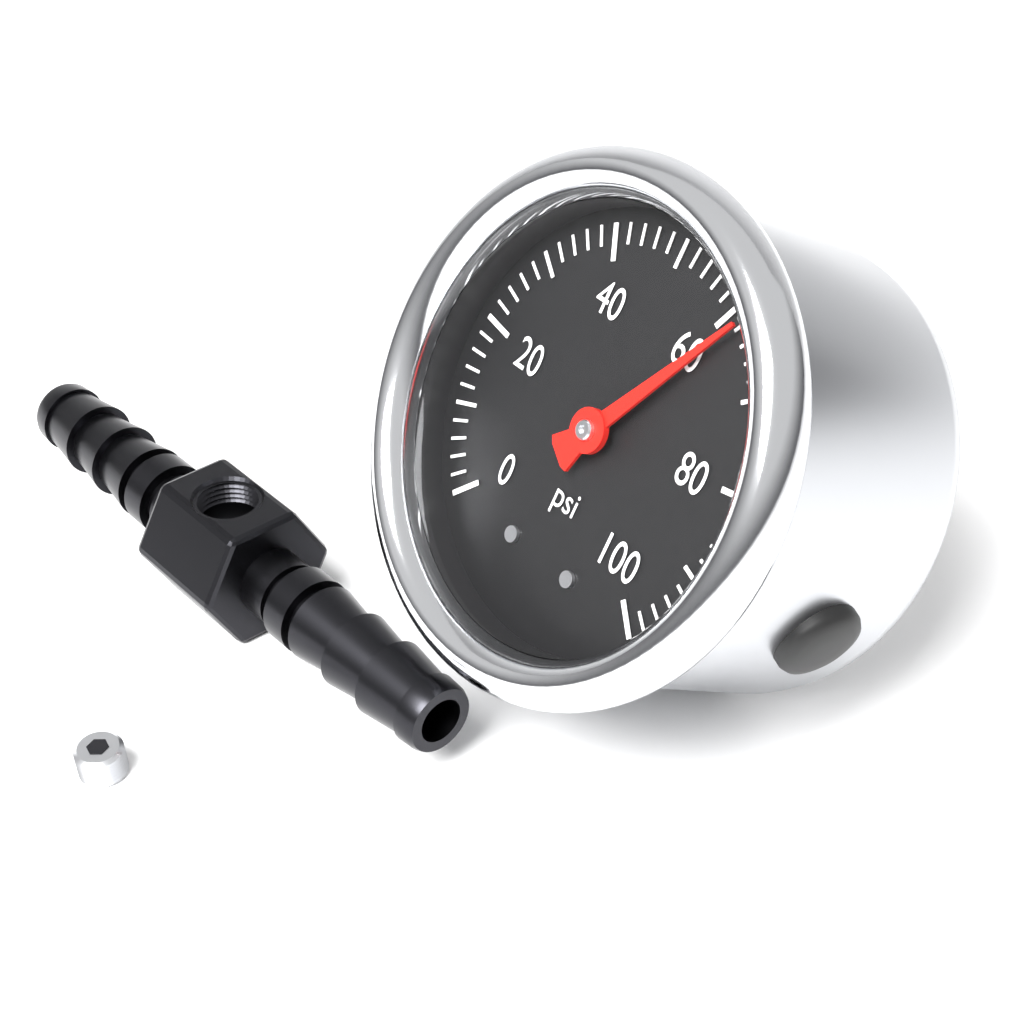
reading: 62 psi
